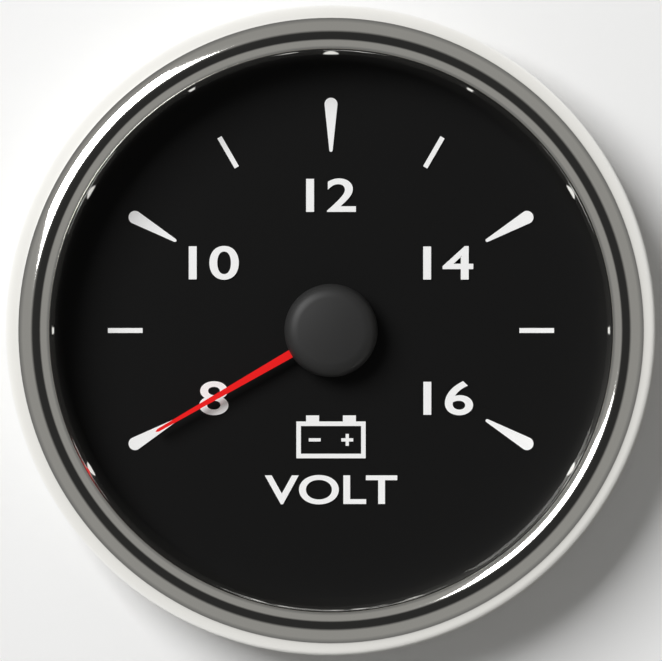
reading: 8 V
